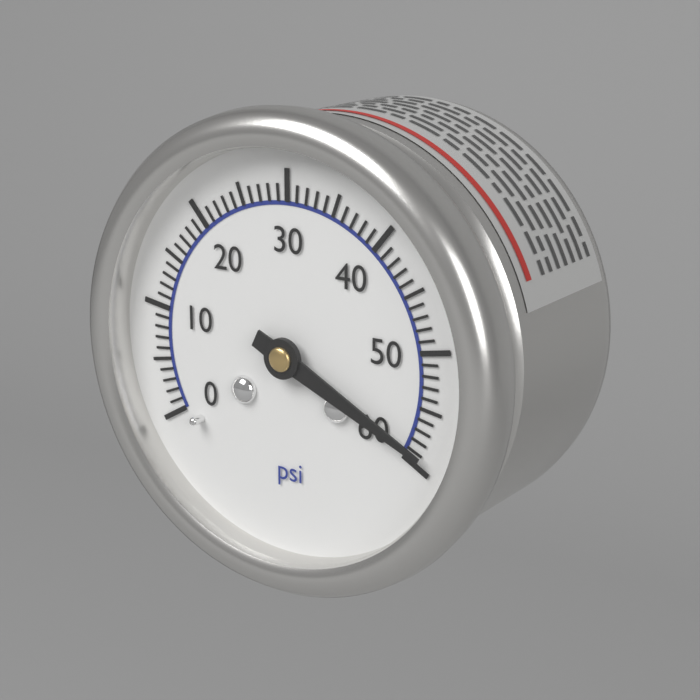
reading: 59 psi
